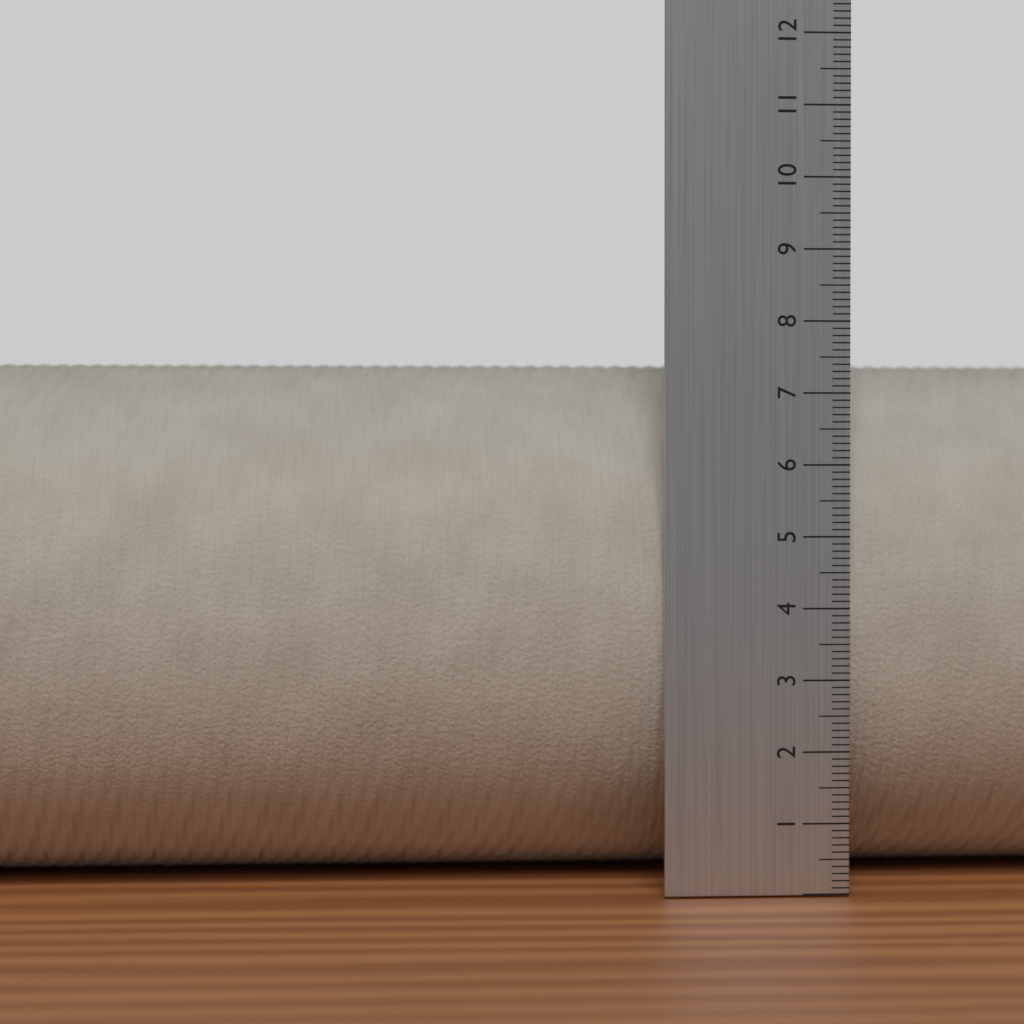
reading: 7.5 cm
